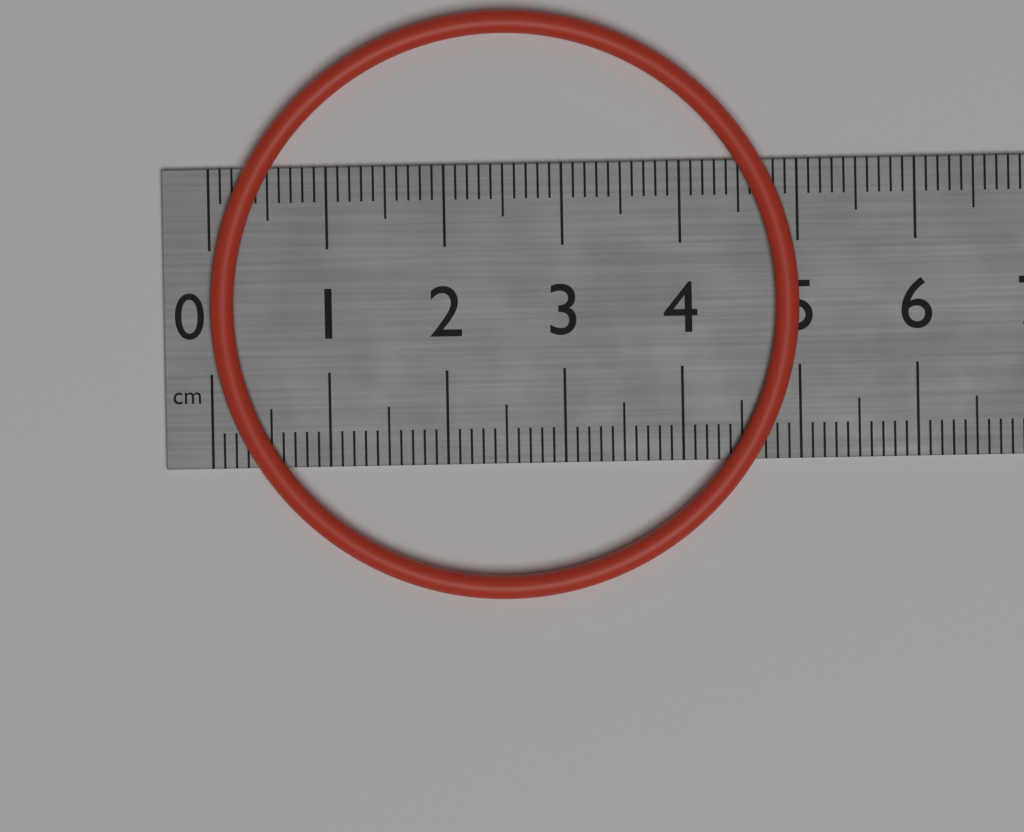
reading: 5.0 cm
